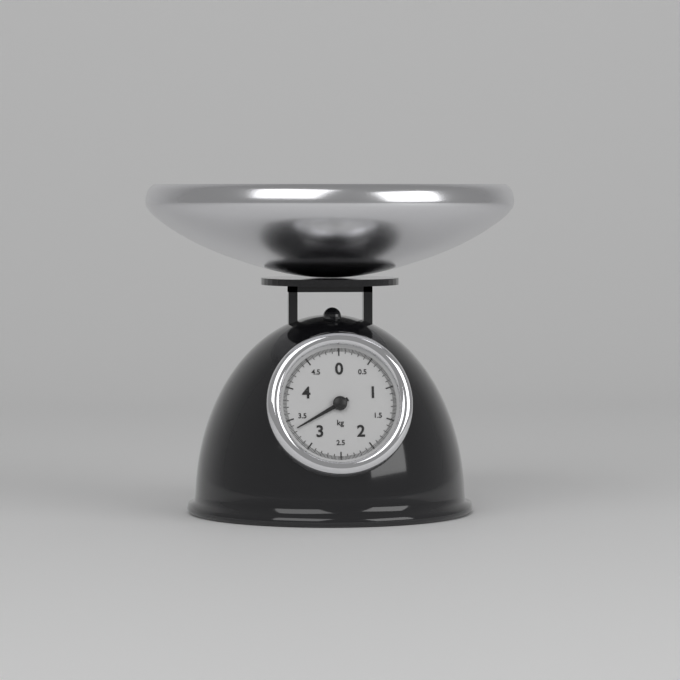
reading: 3.34 kg
